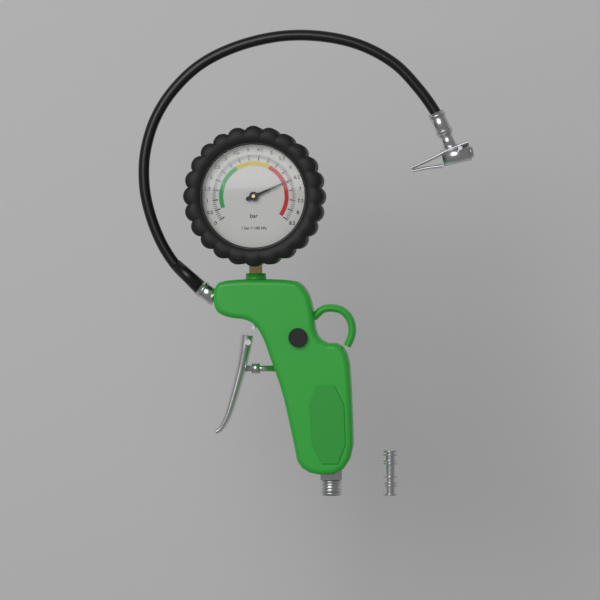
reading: 6.5 bar
